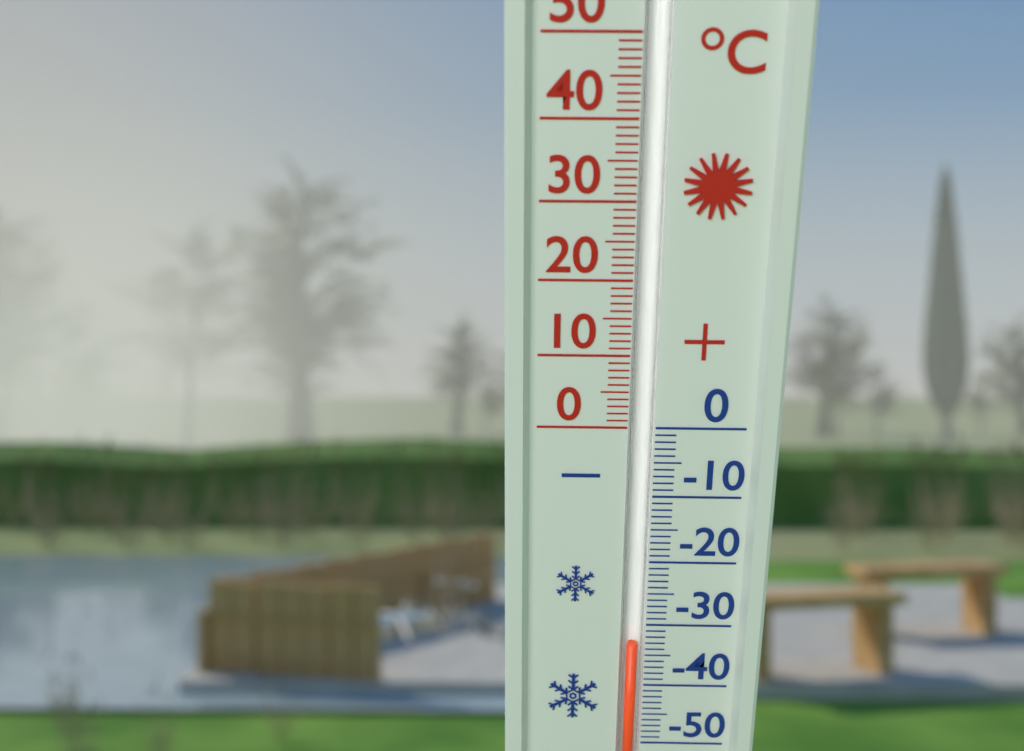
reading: -33 °C
